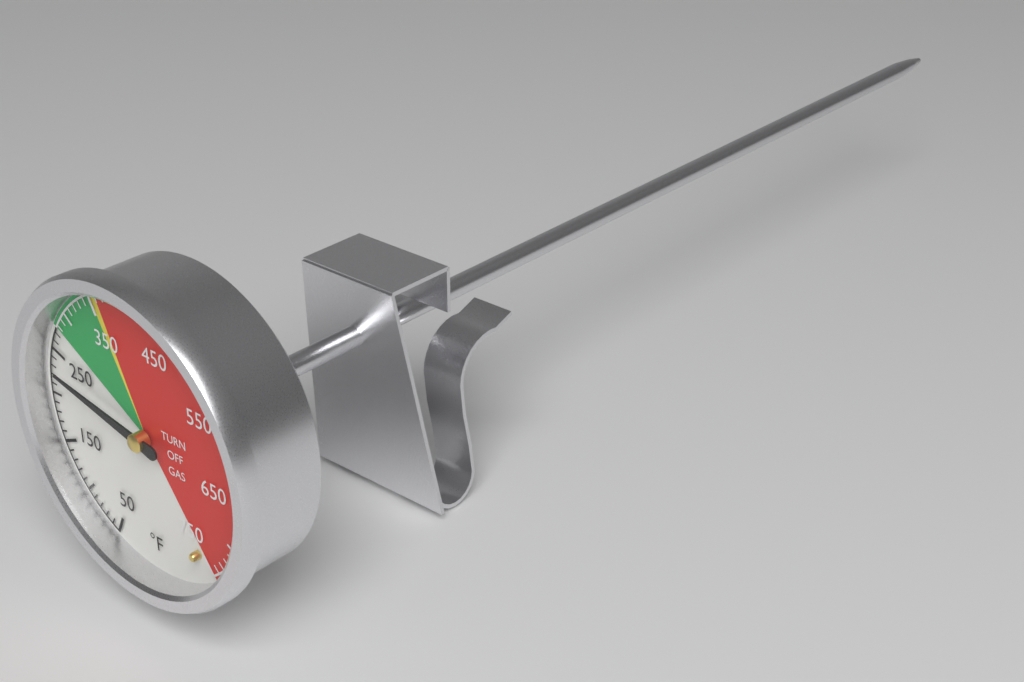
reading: 230 °F
